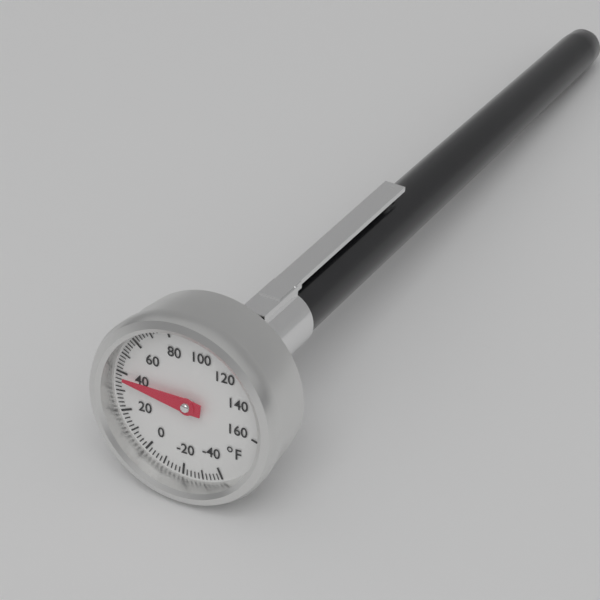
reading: 38 °F
